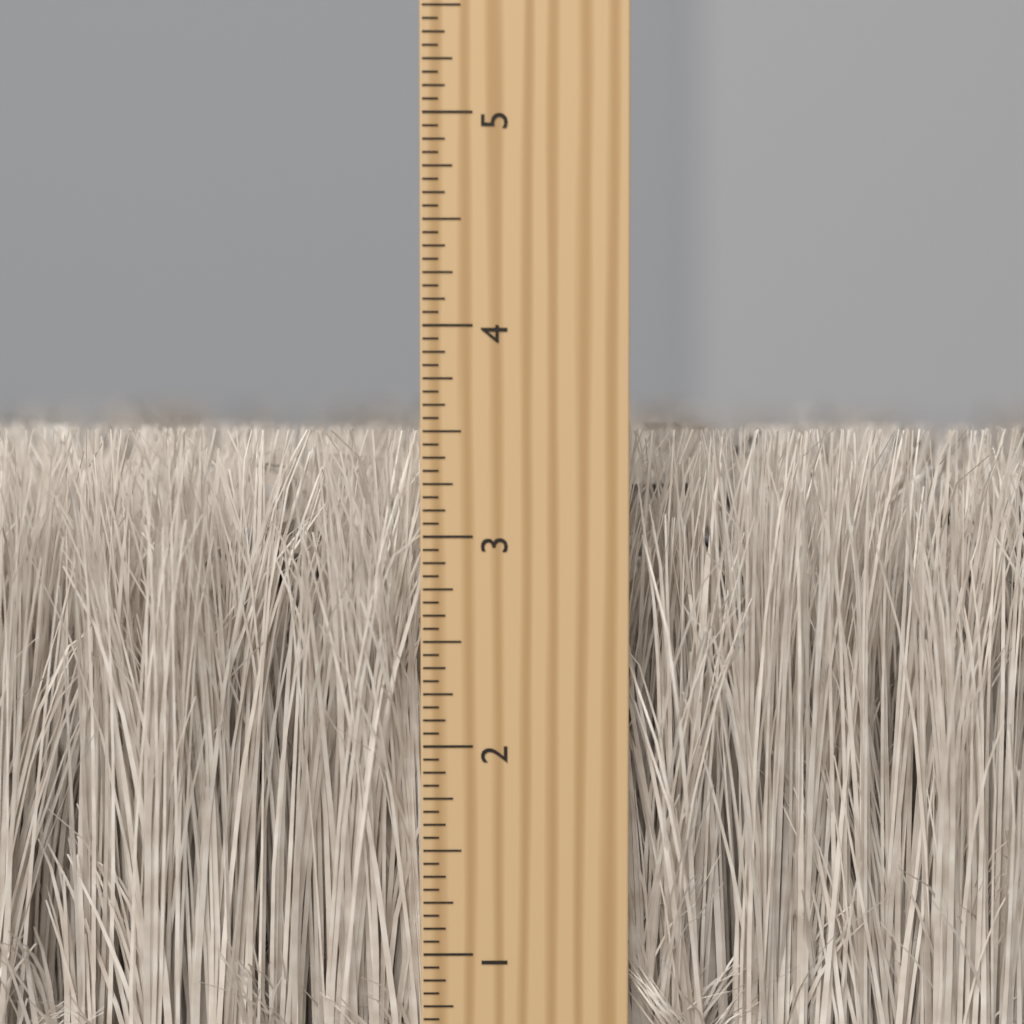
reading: 3.5000 inch
